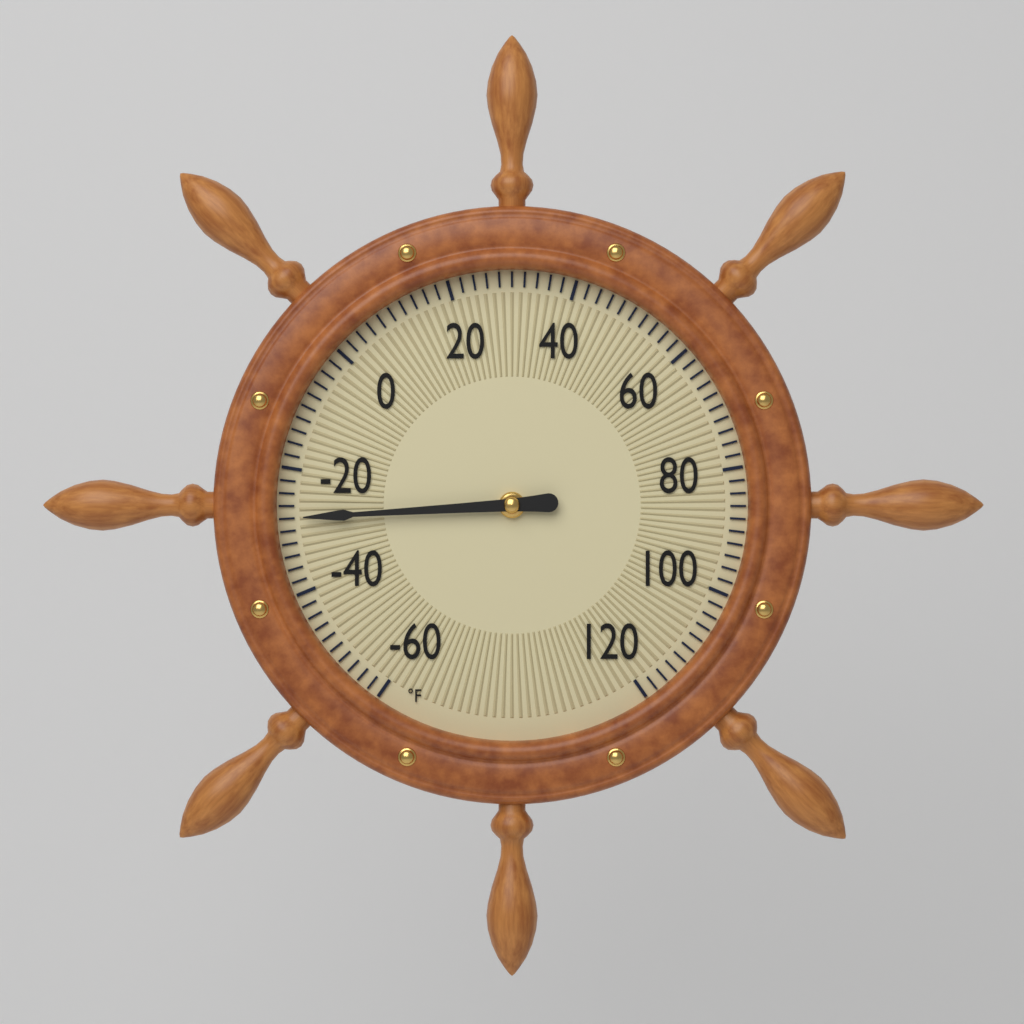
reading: -28 °F
